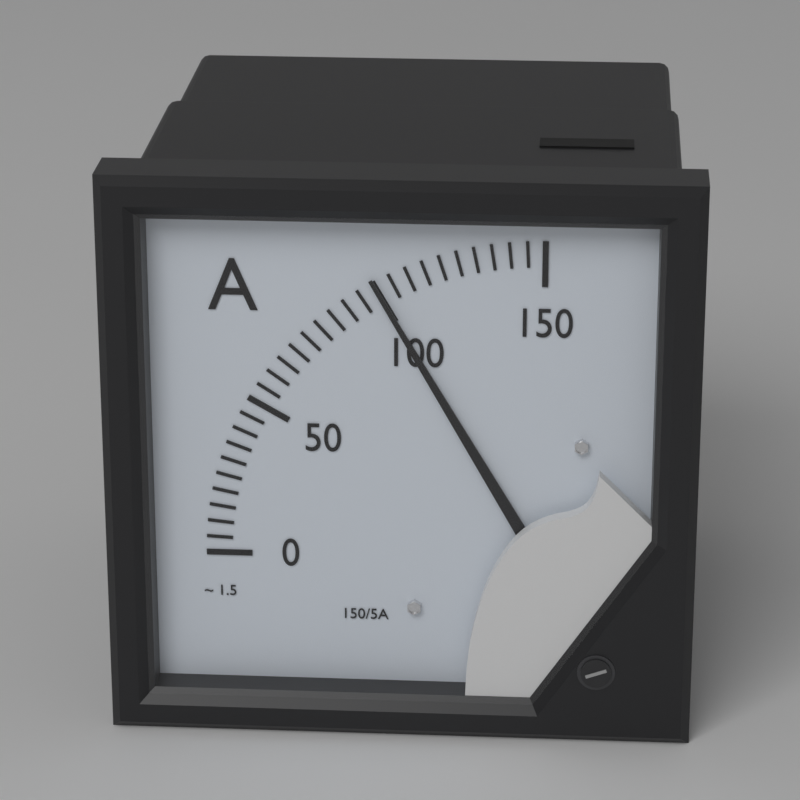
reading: 100 A
